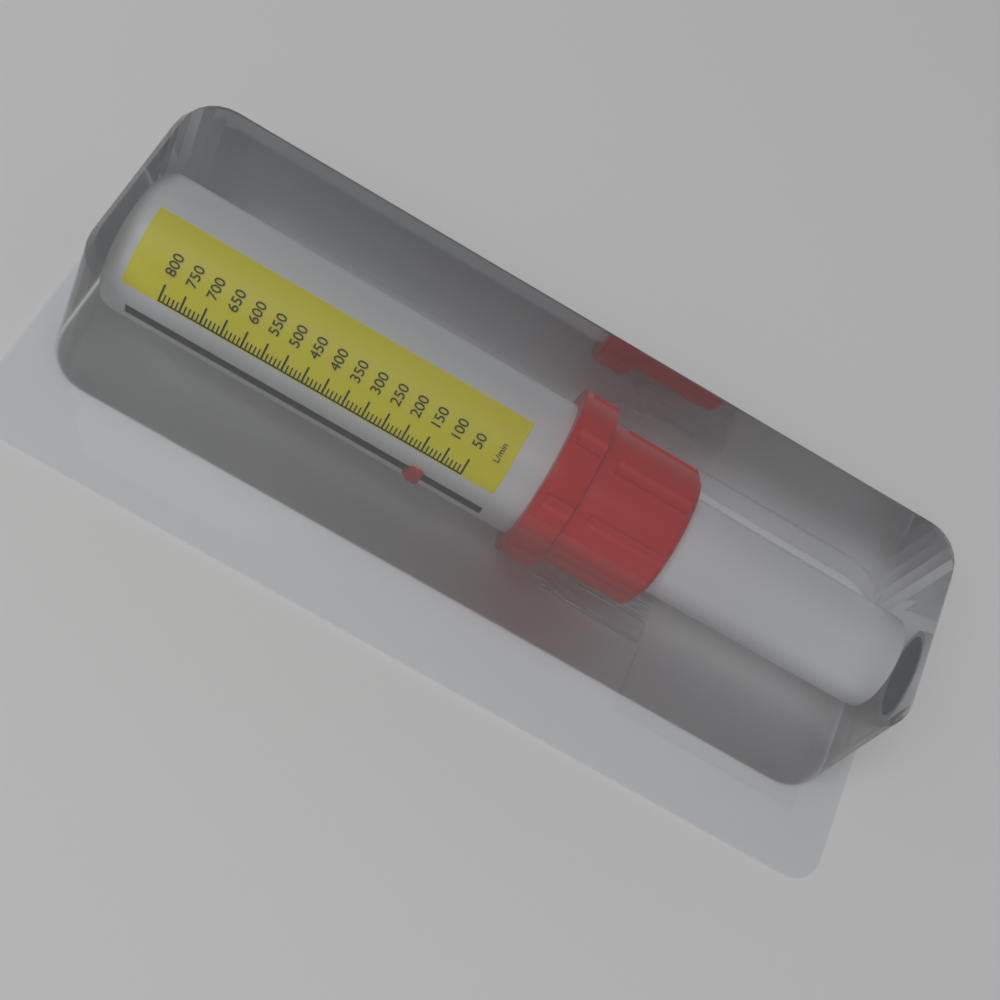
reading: 120 L/min
